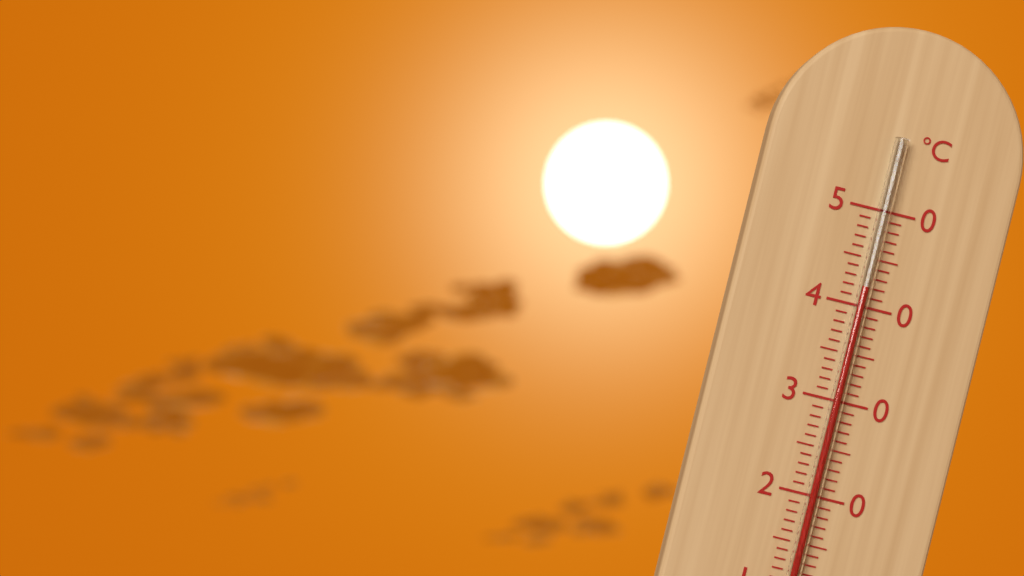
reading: 42 °C
